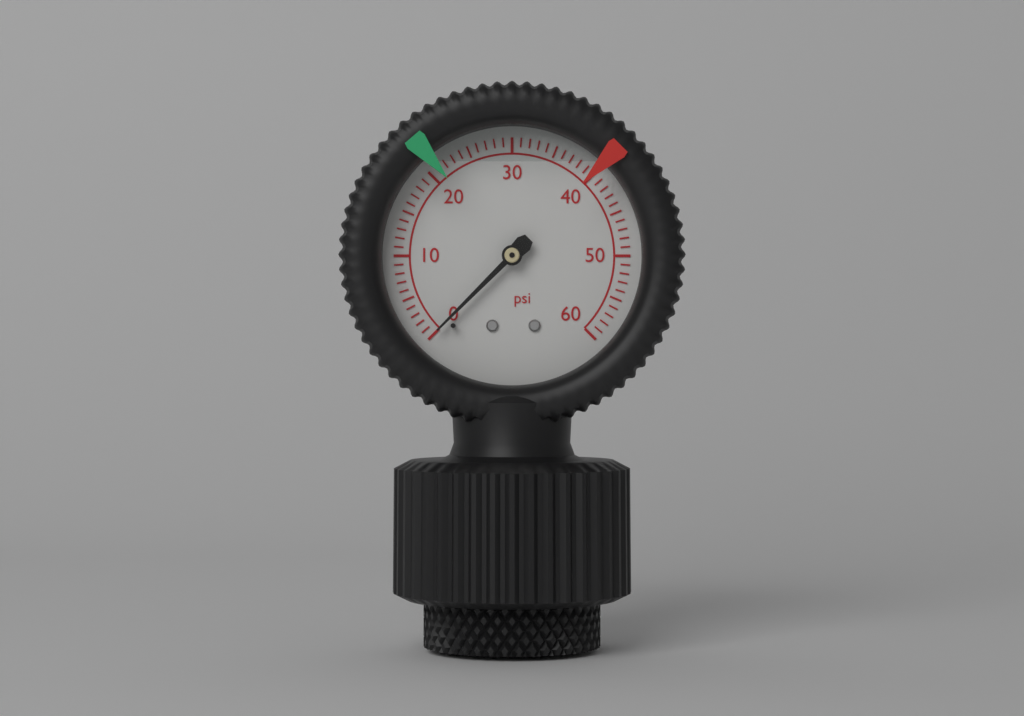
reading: 0 psi
